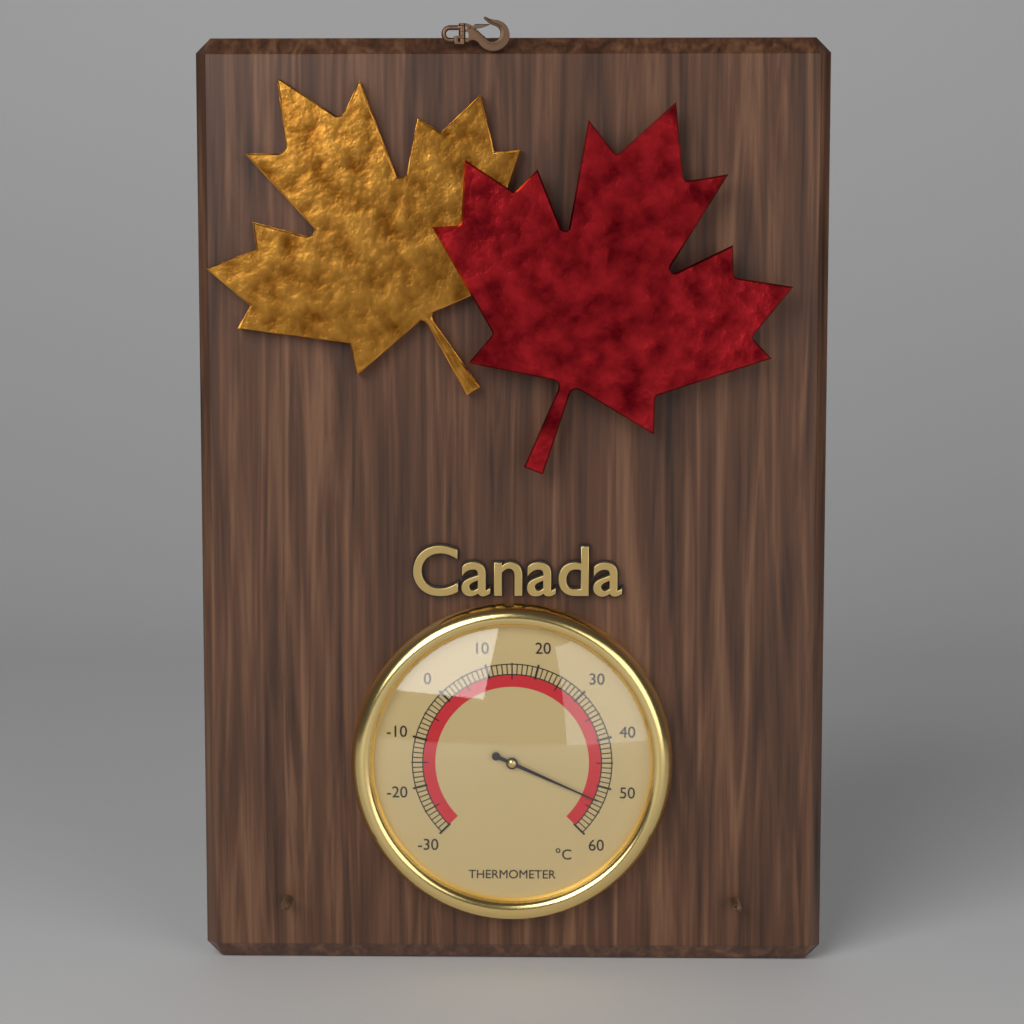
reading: 53 °C
